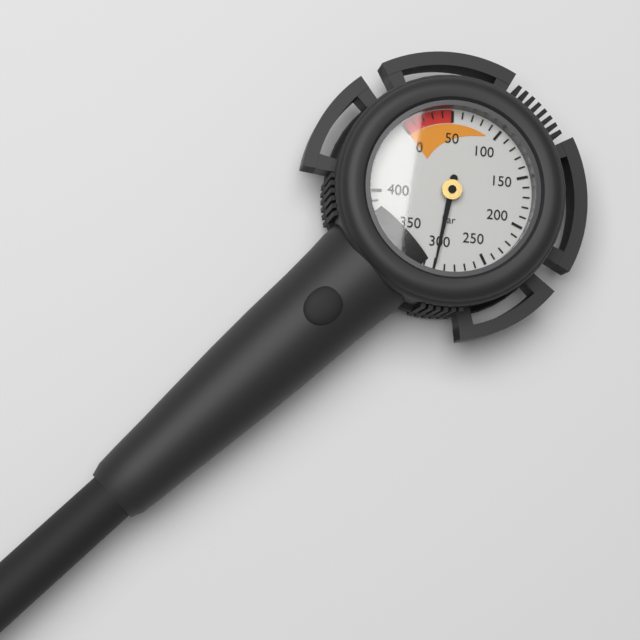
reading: 300 bar
